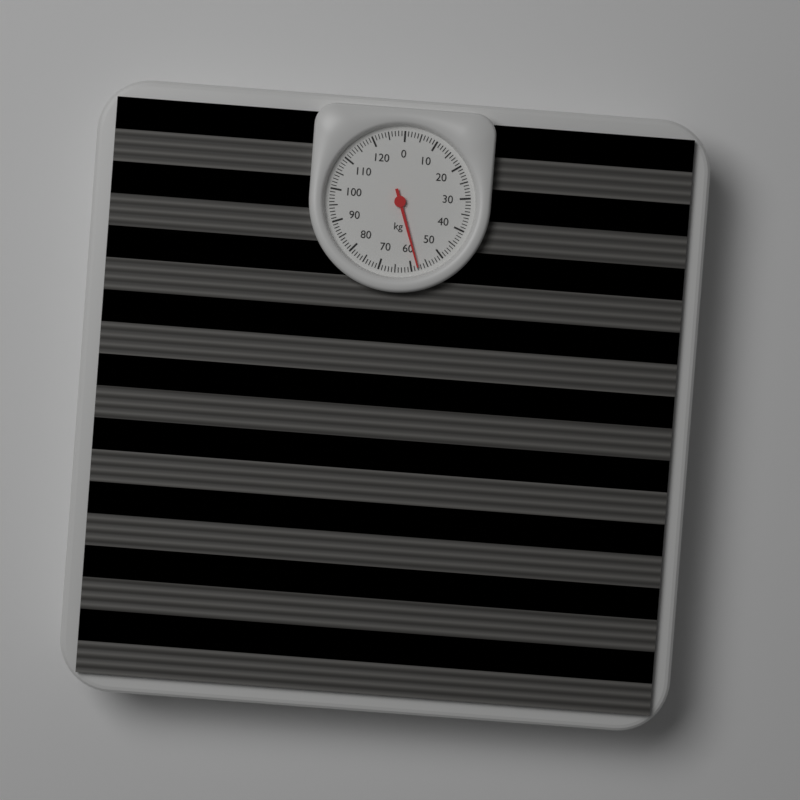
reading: 58 kg
